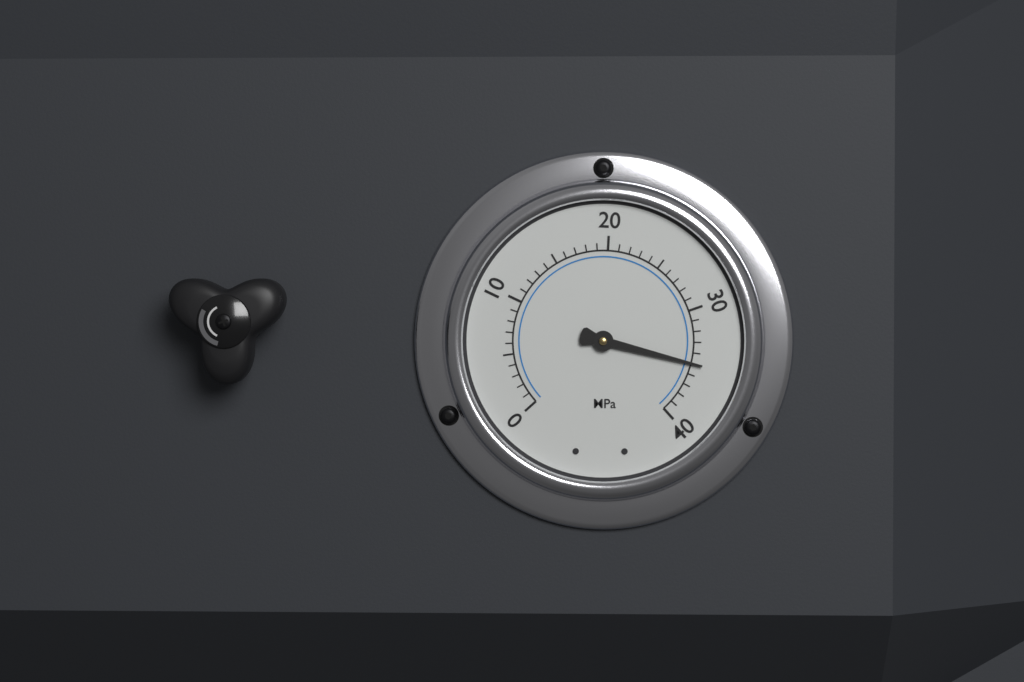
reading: 35 MPa
